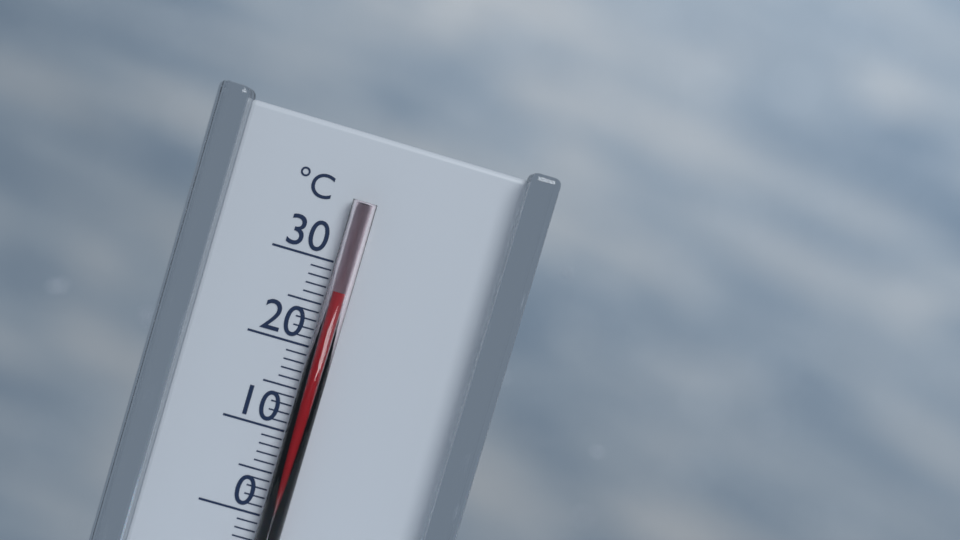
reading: 27 °C
